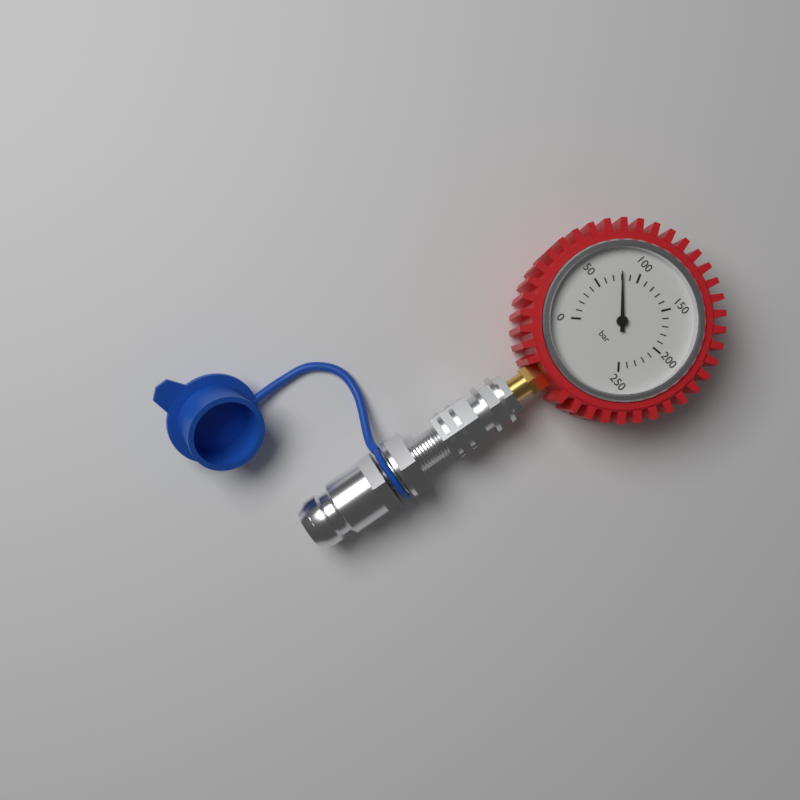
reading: 80 bar
